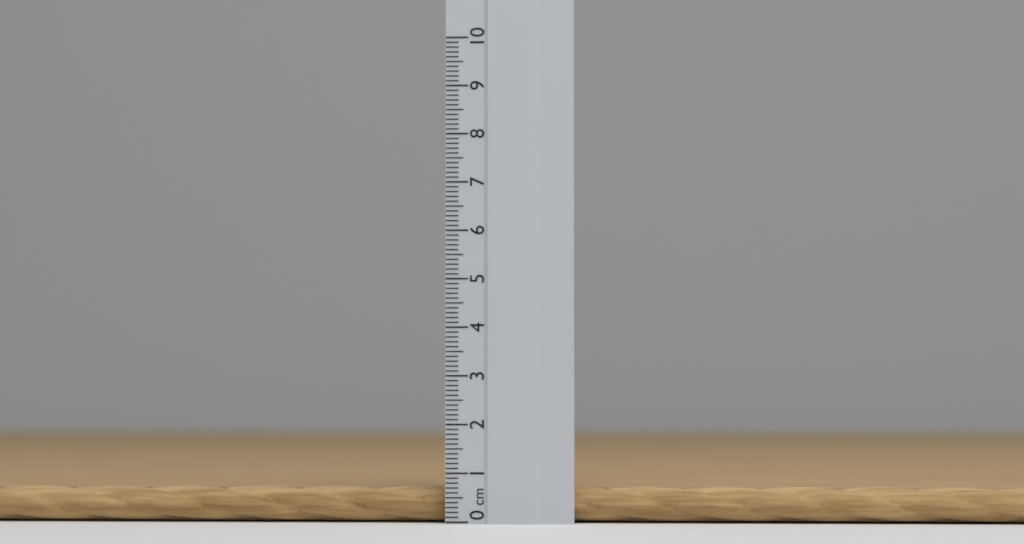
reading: 0.7 cm
